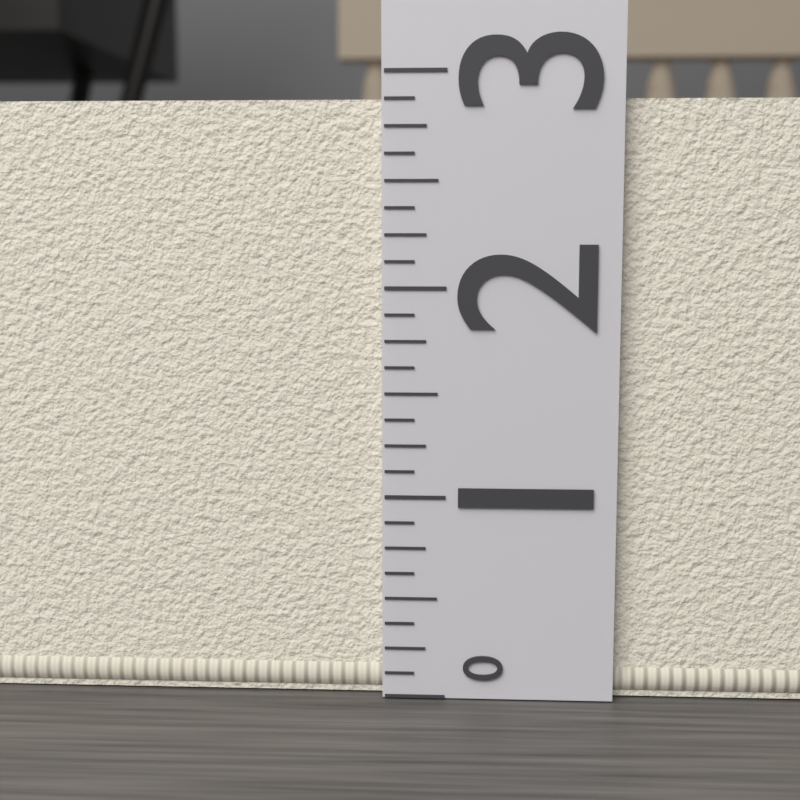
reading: 2.875 (no unit)
